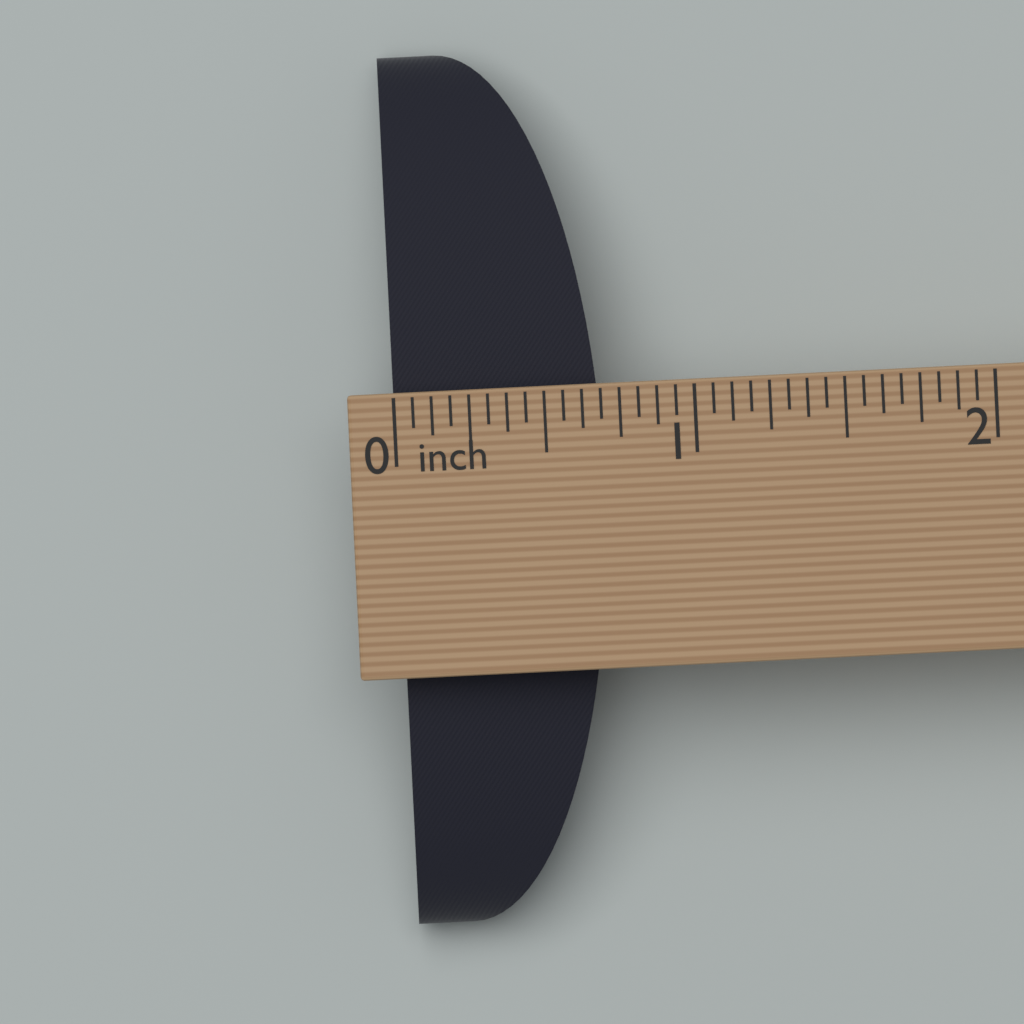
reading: 0.6875 in
